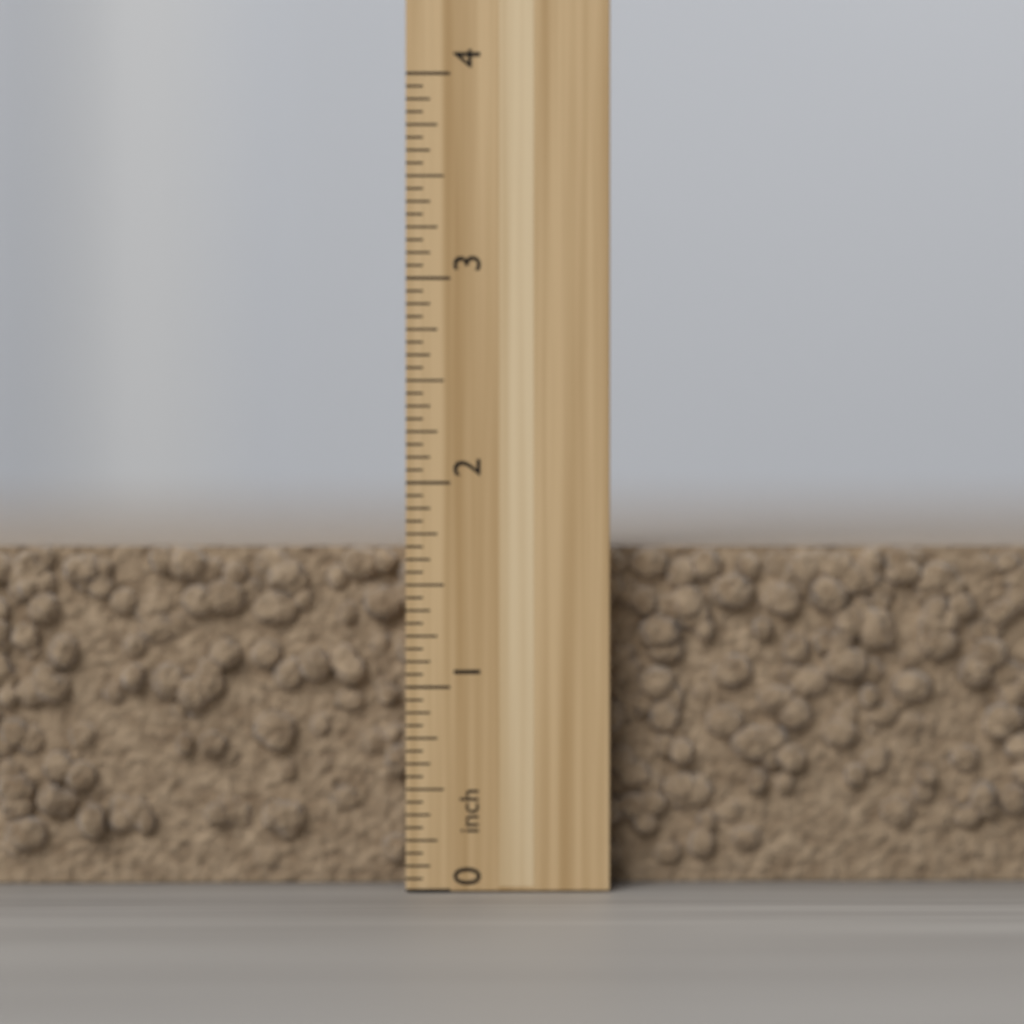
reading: 1.6875 inch
